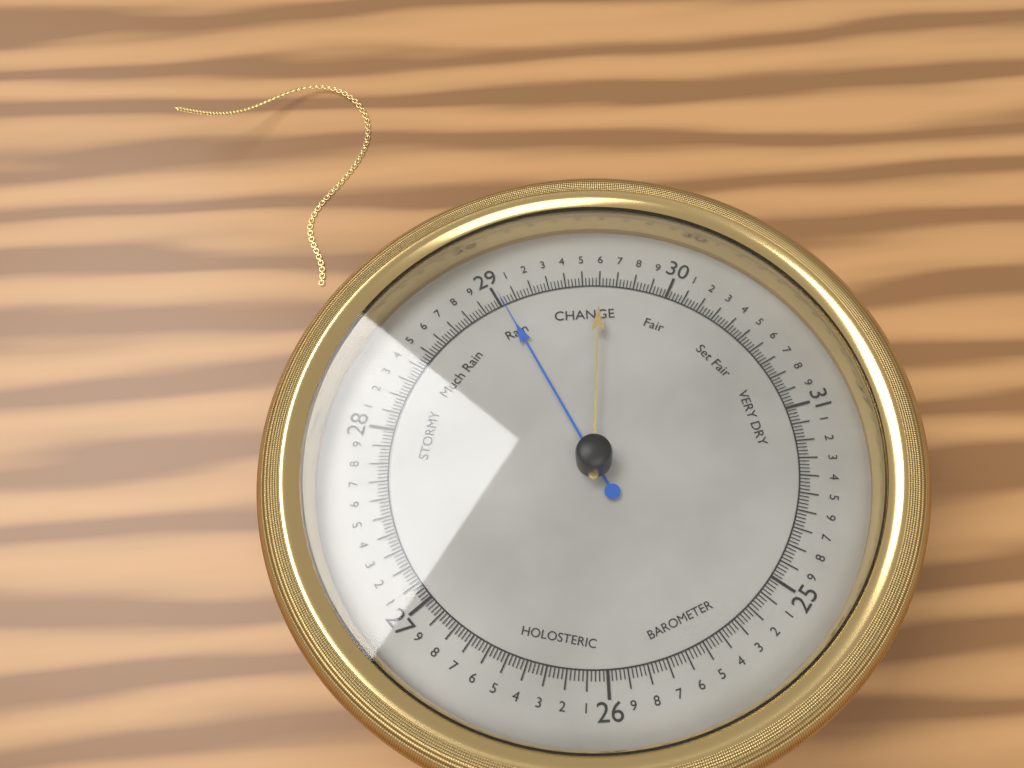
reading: 29.02 (no unit)
